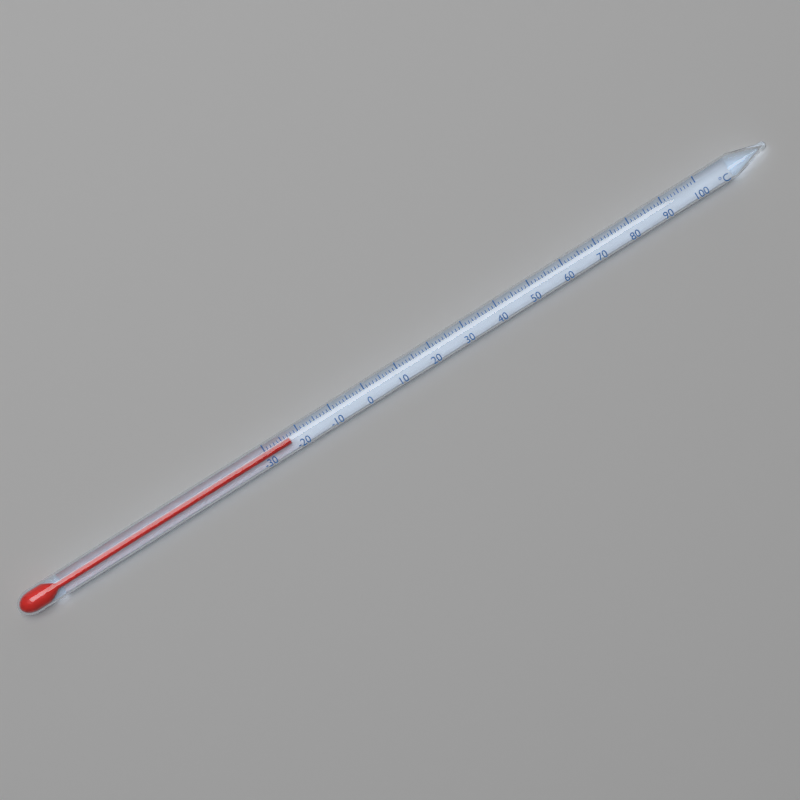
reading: -23 °C
